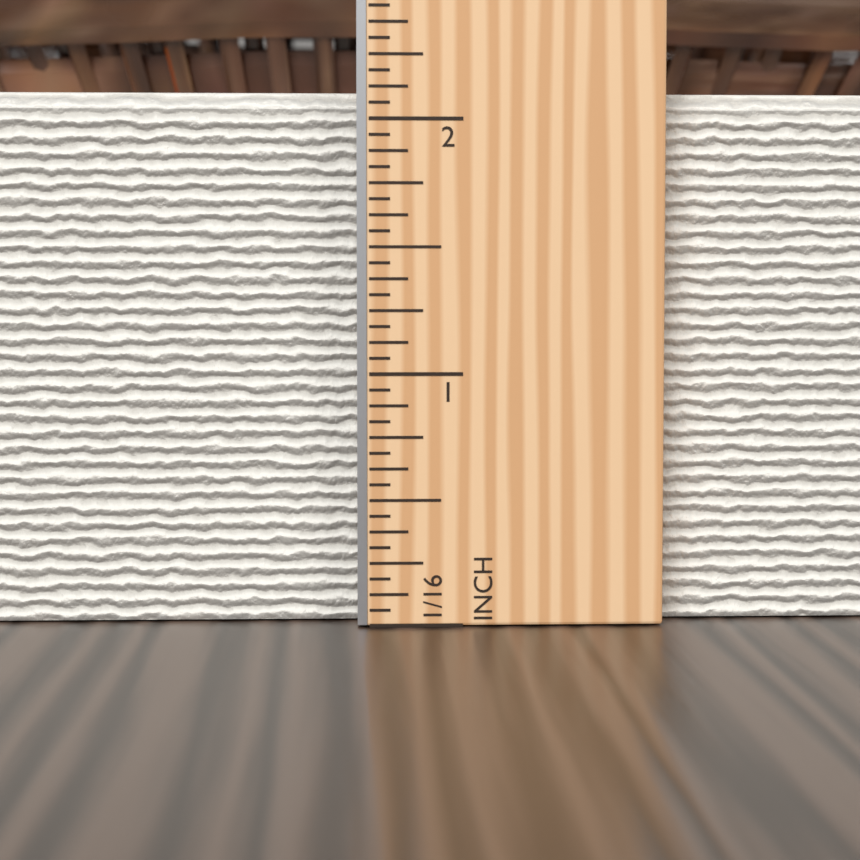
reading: 2.1250 in
